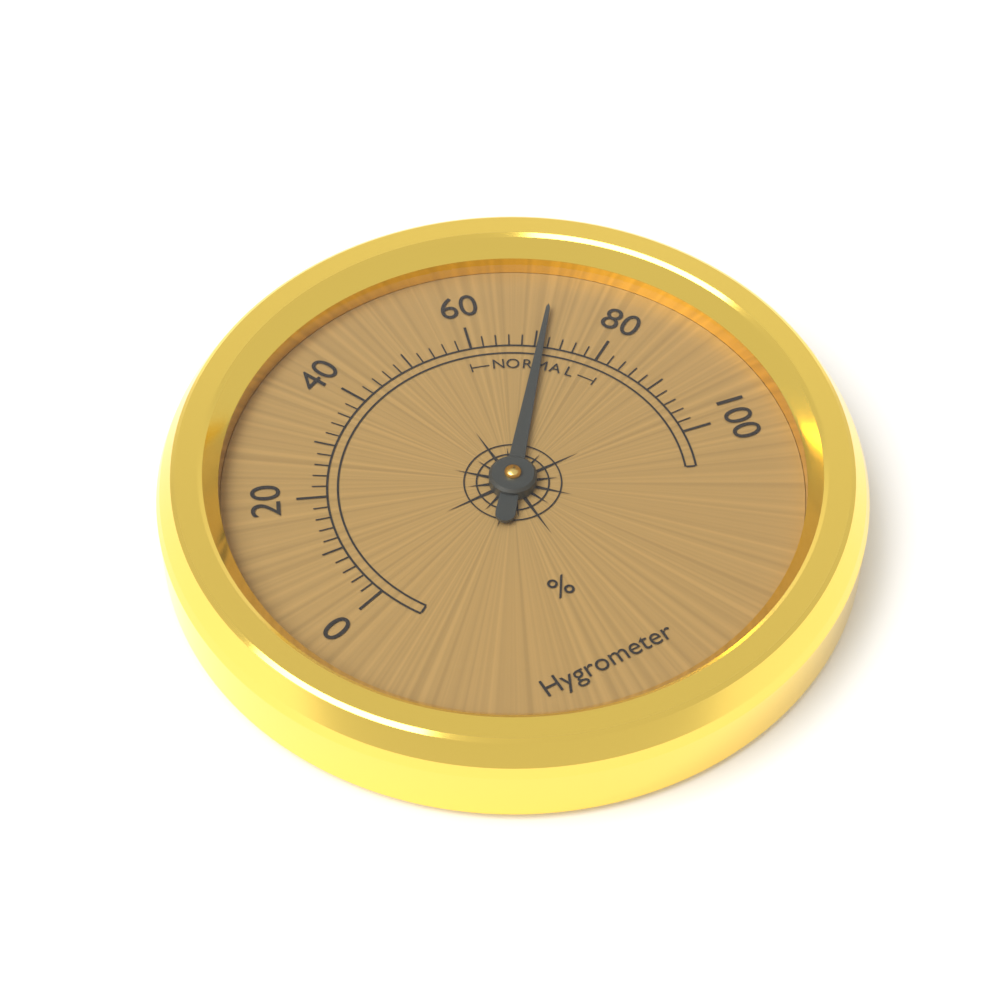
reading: 71 %
